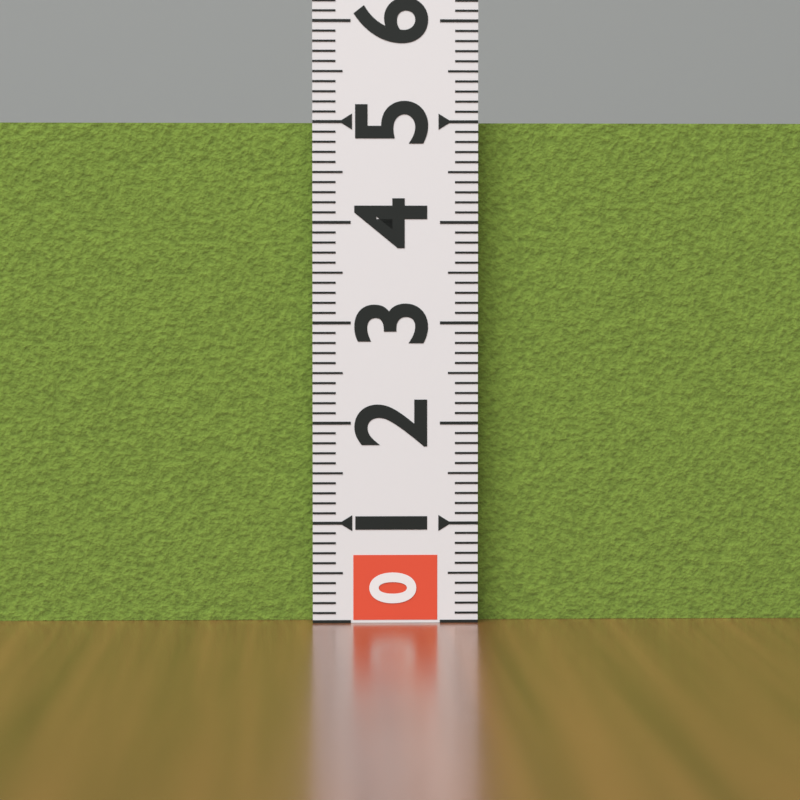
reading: 5.0 (no unit)
